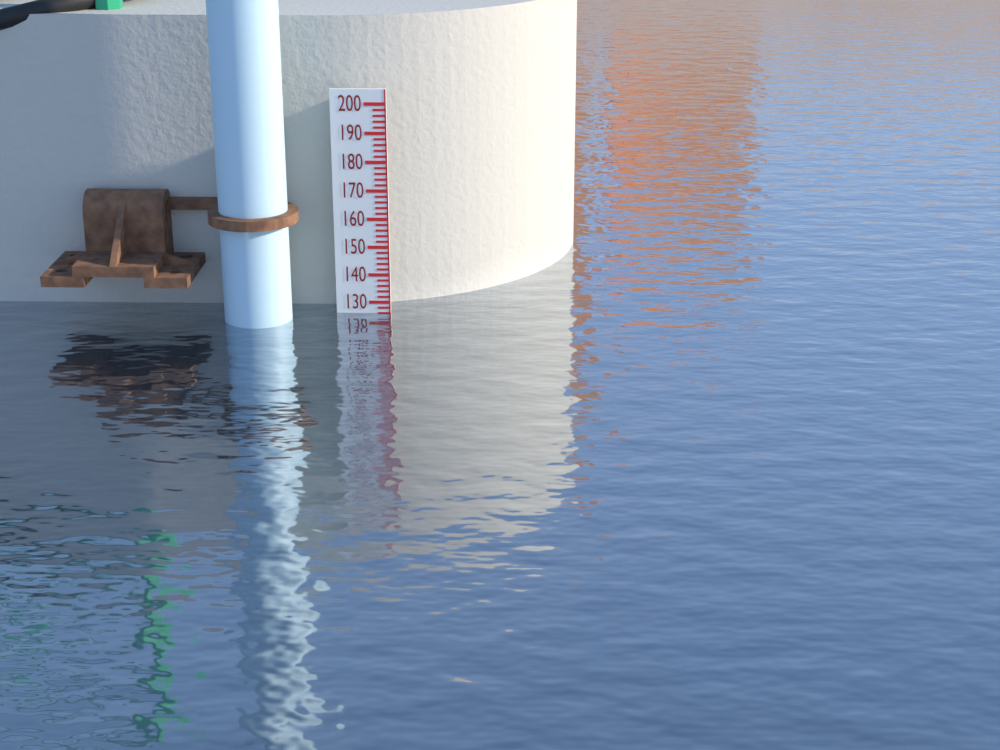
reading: 126 (no unit)
